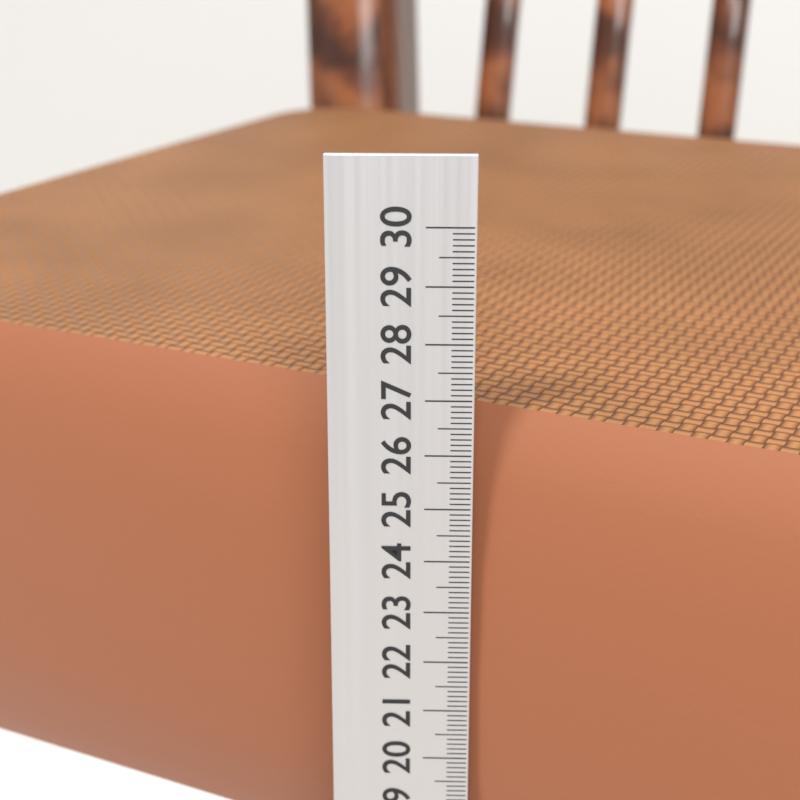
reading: 26.6 cm
